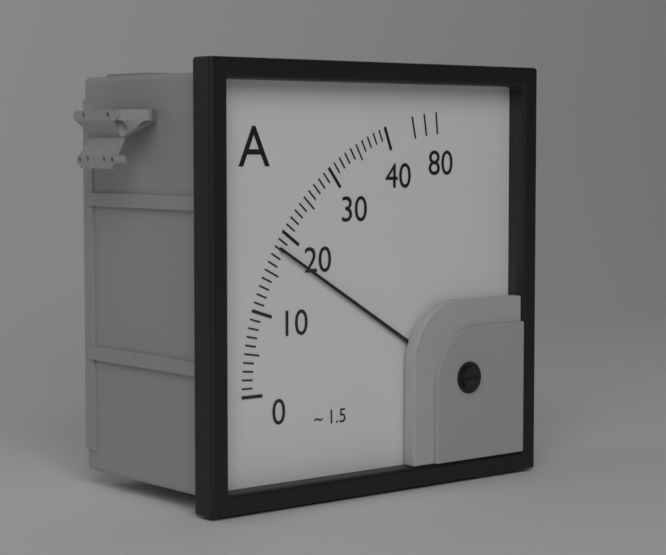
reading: 18 A
